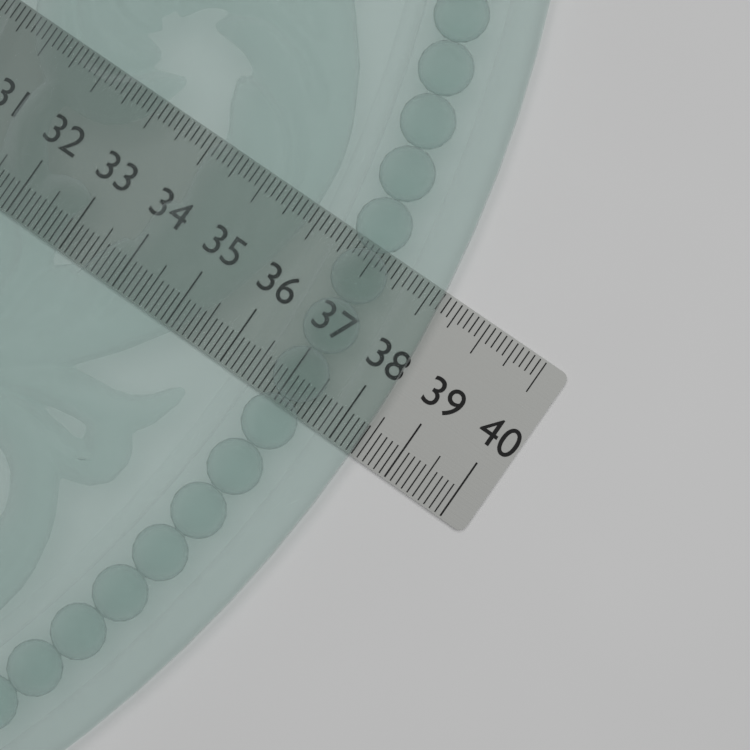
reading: 38.4 (no unit)
